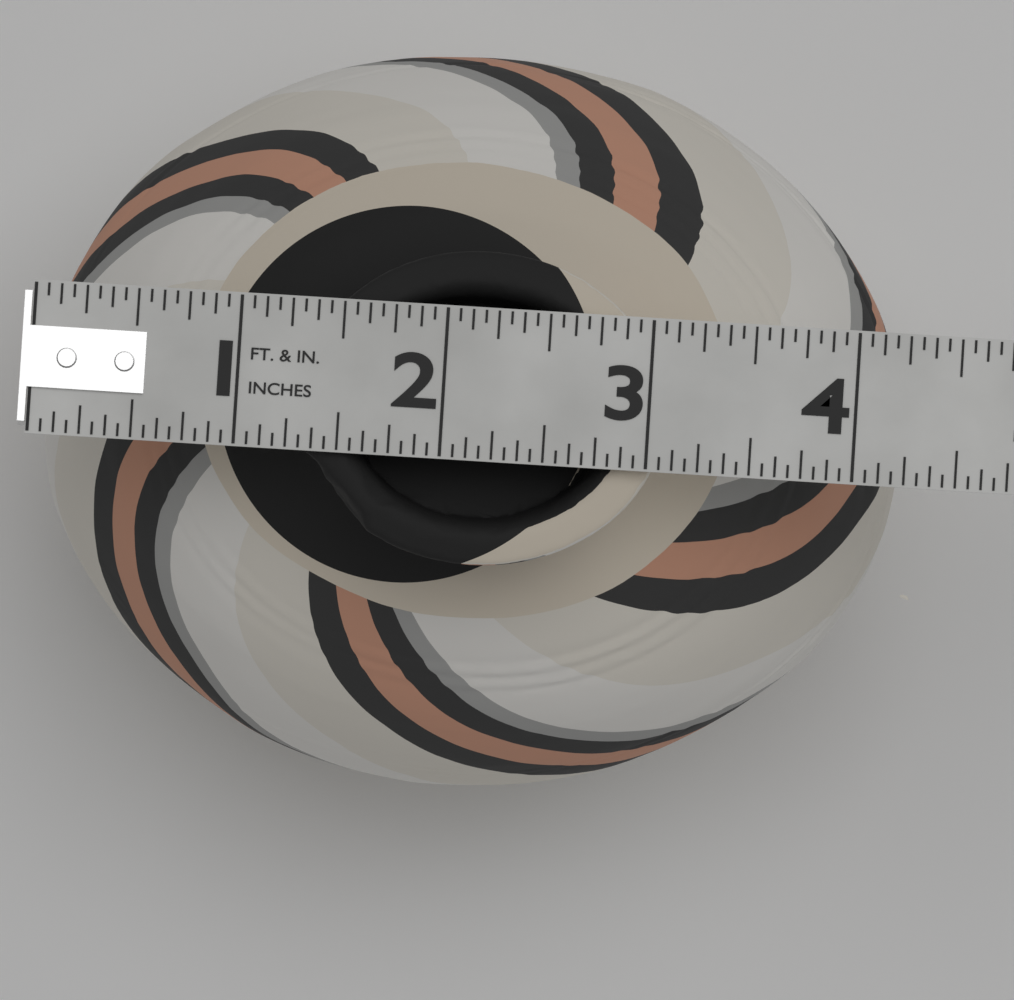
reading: 4.3125 in
